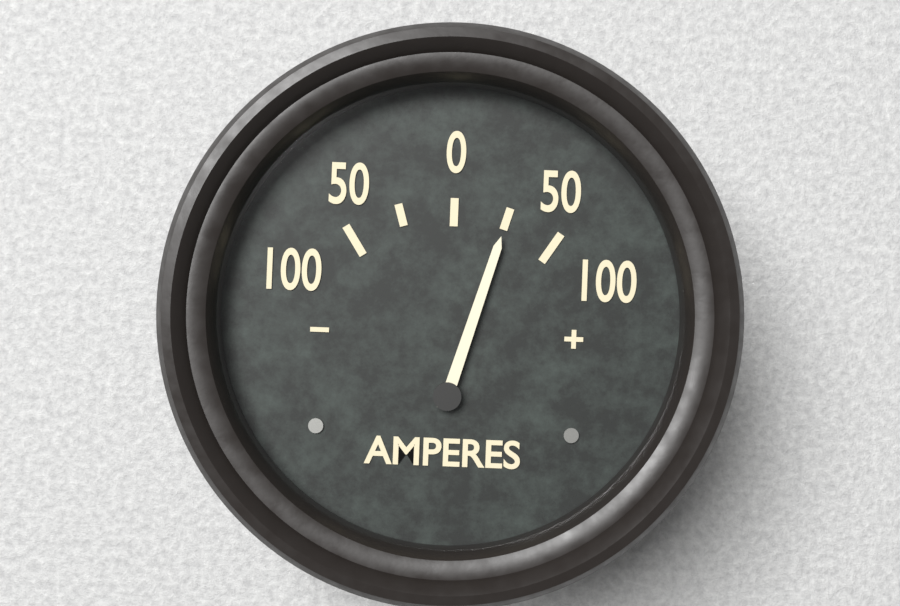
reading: 50 A
